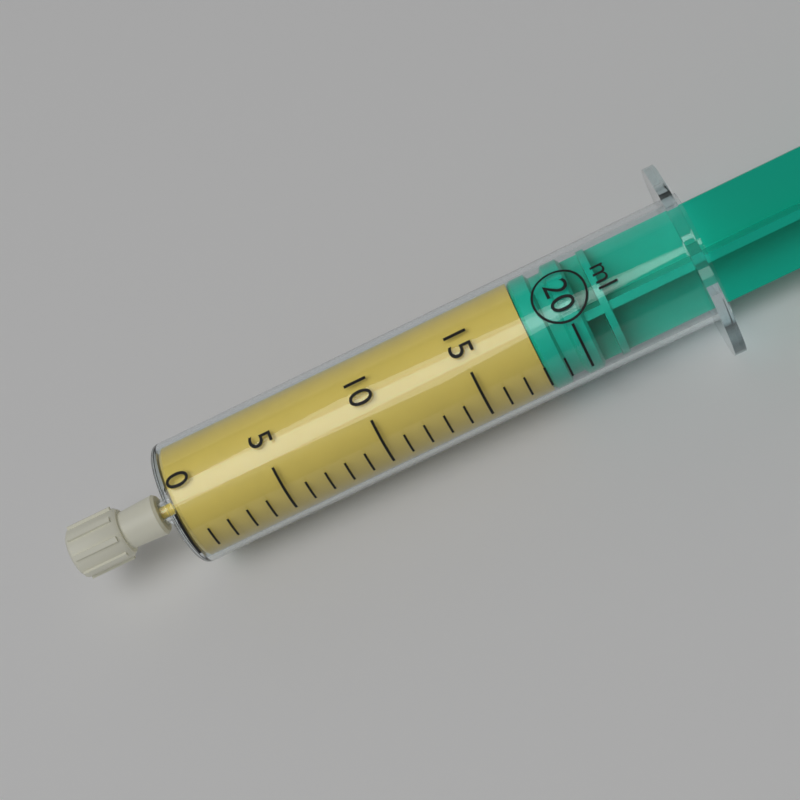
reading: 18 ml
